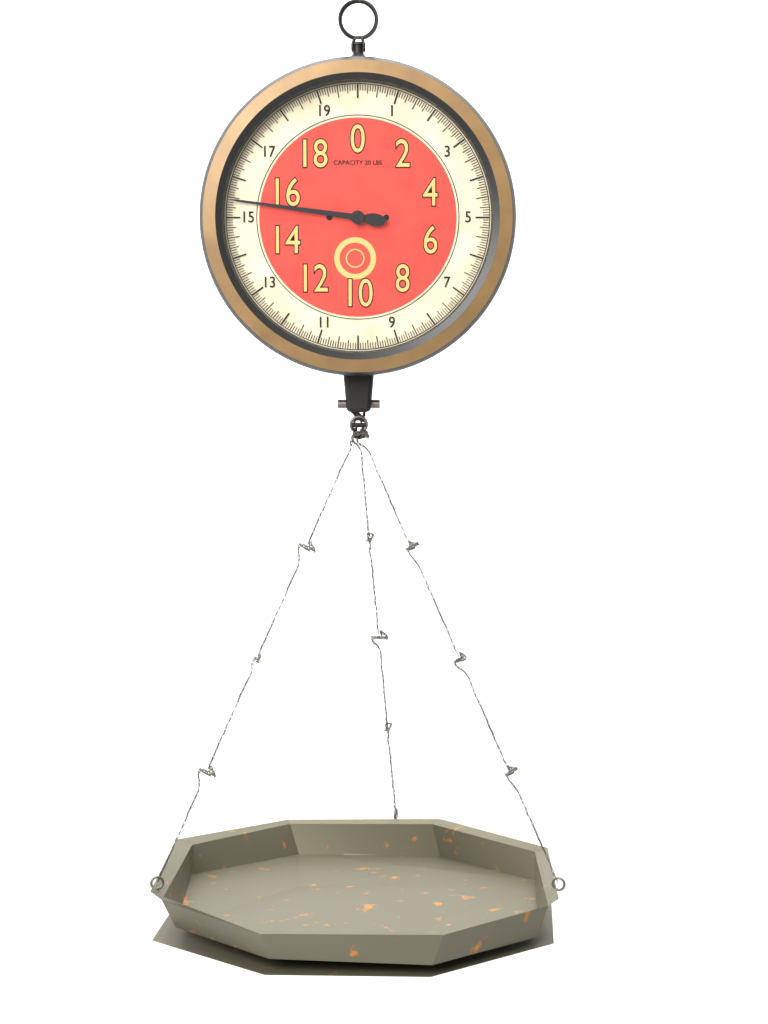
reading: 15.4375 lbs
